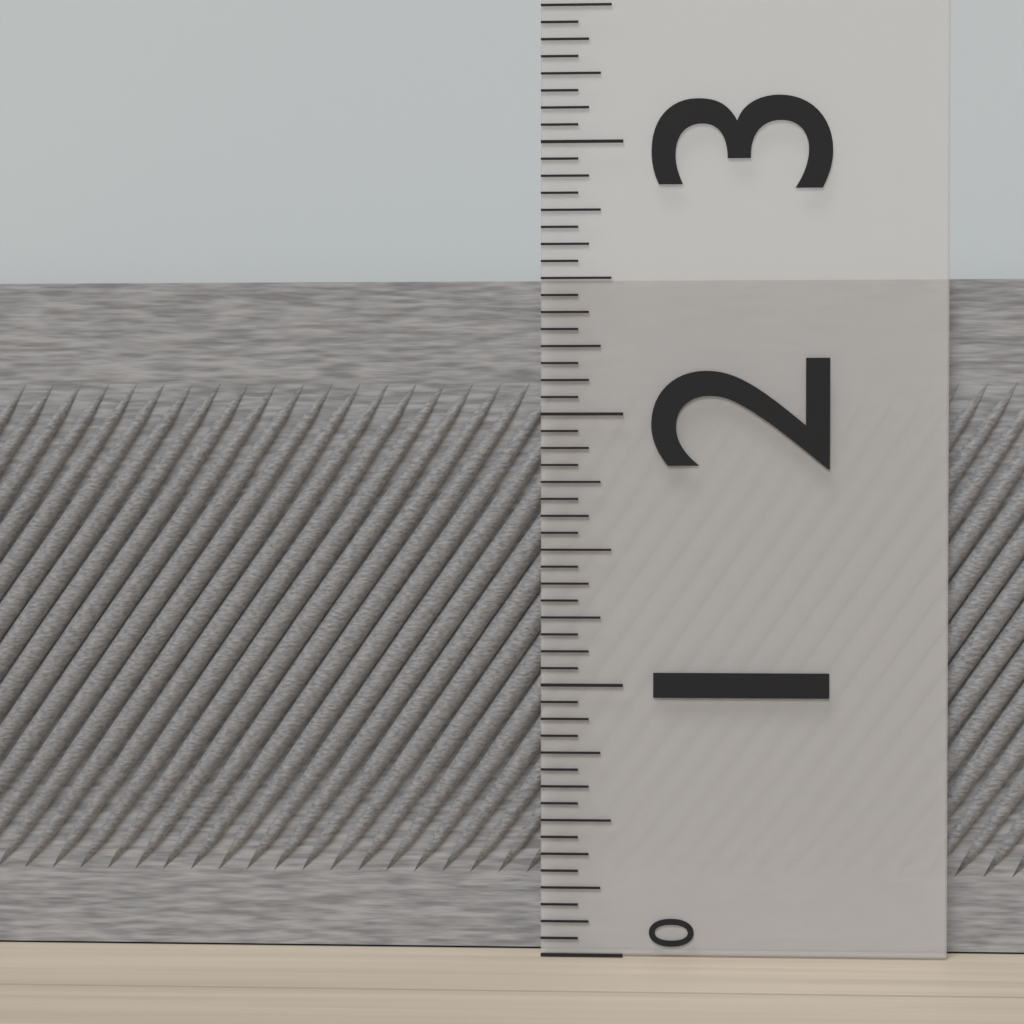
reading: 2.5000 (no unit)
